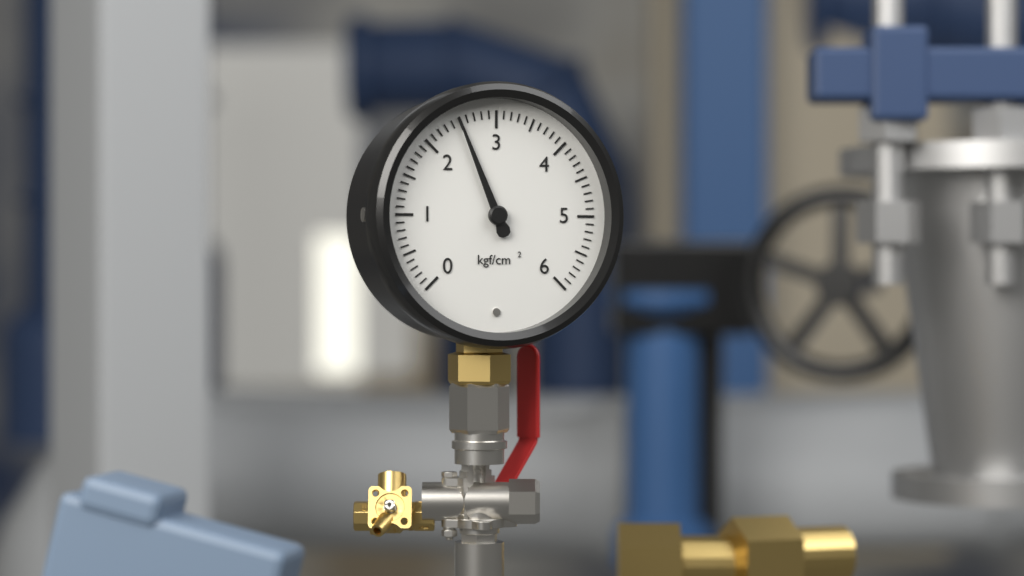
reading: 2.5 kgf/cm²
